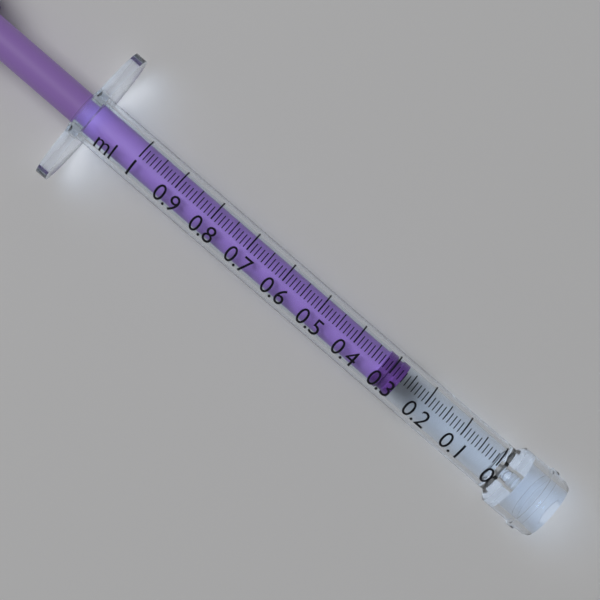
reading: 0.27 ml
